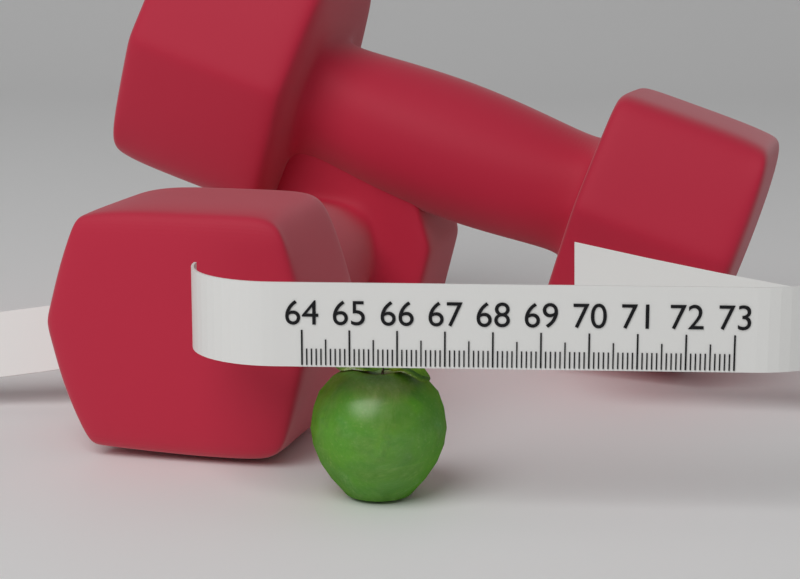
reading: 67.0 (no unit)
